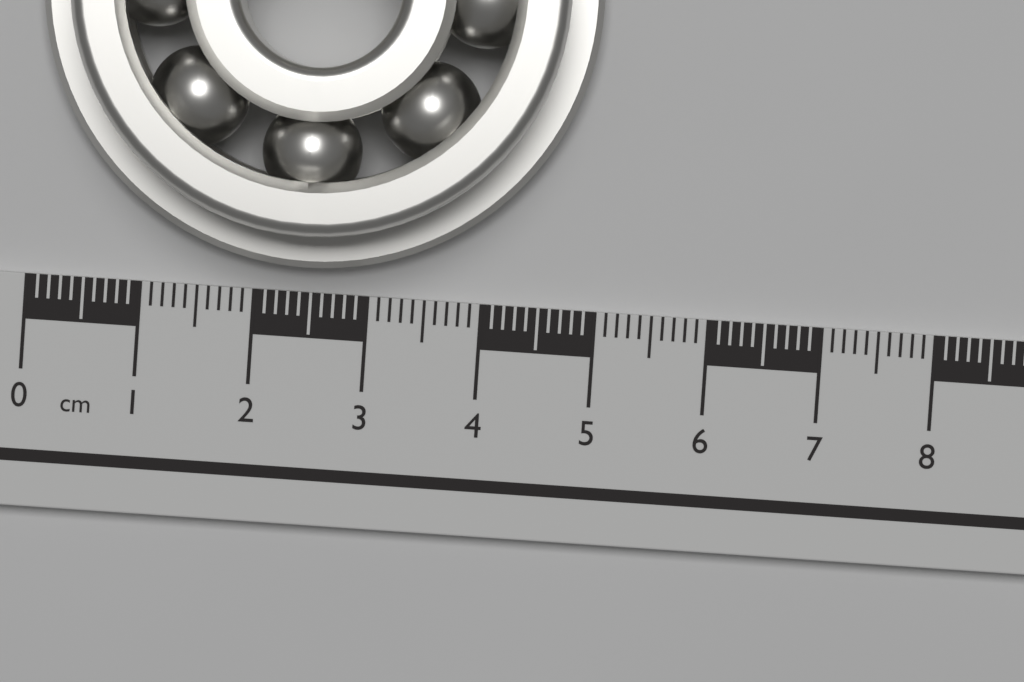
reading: 4.9 cm
